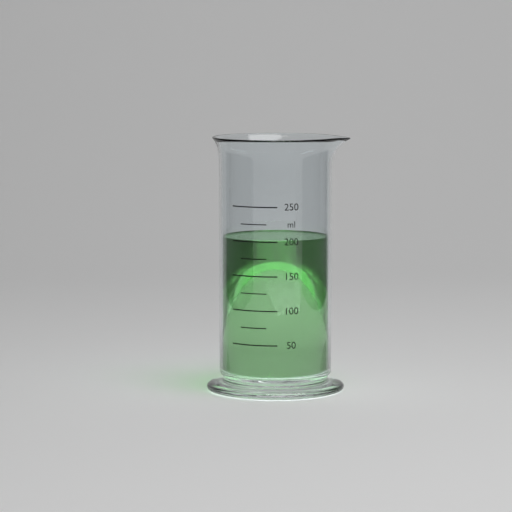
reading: 200 ml
